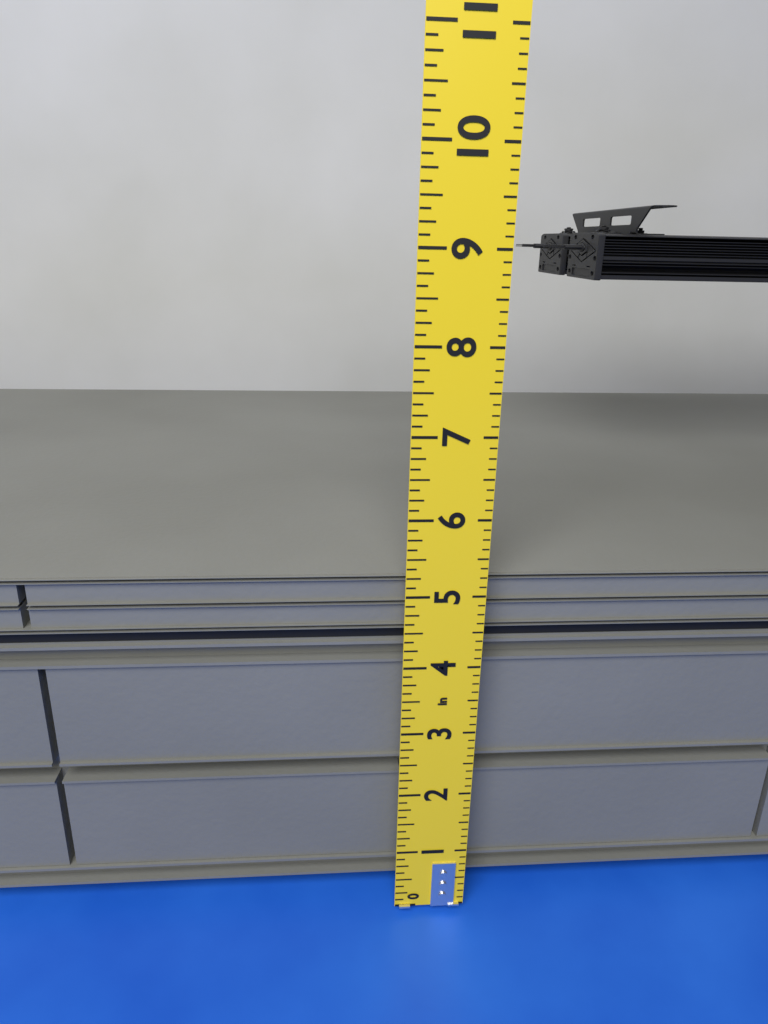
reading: 5.125 in
